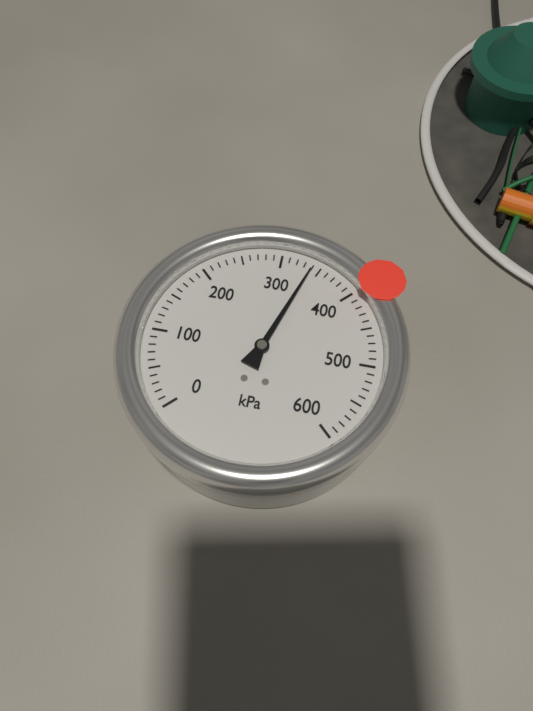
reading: 340 kPa
